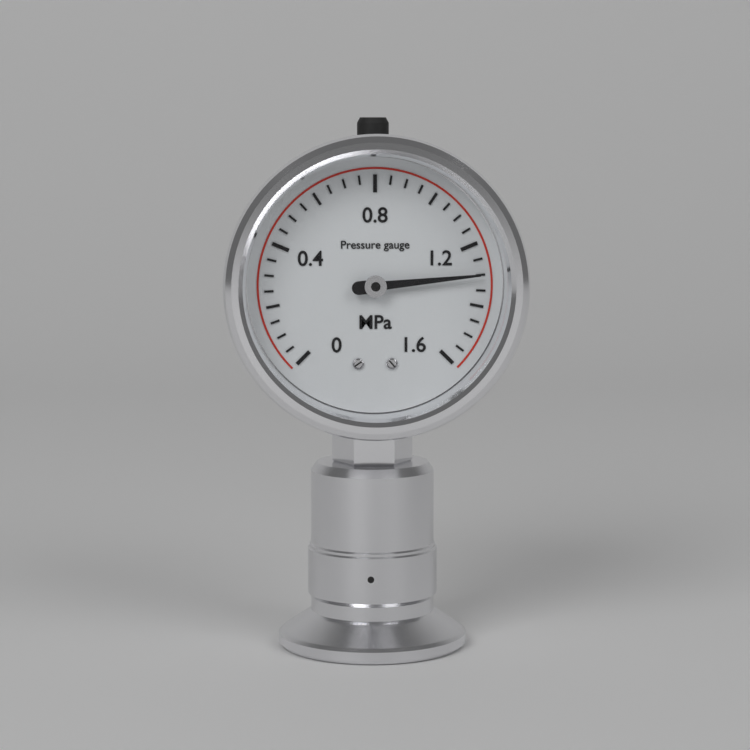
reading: 1.30 MPa
